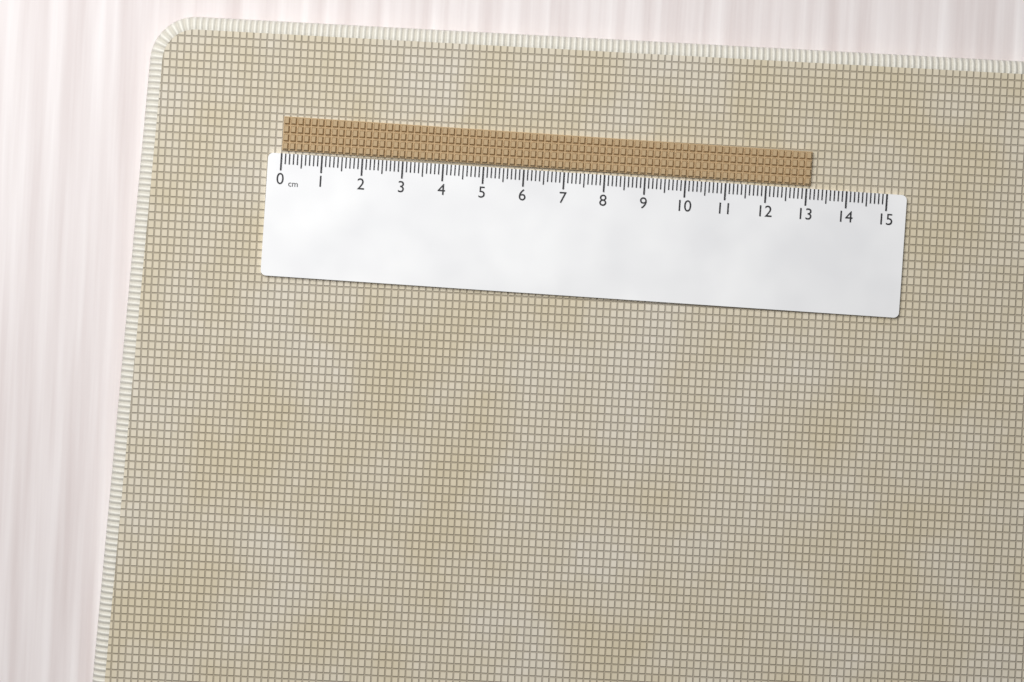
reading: 13.1 cm
